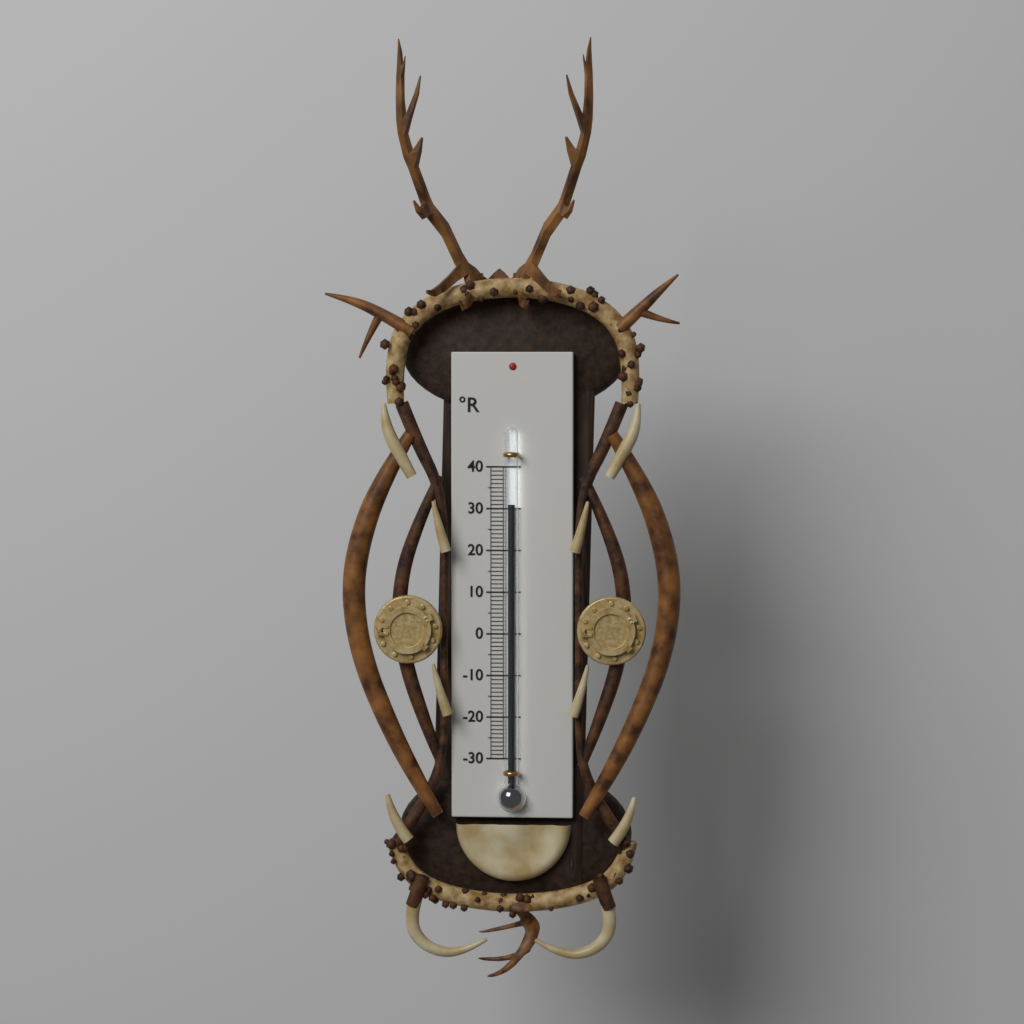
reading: 31 °R
